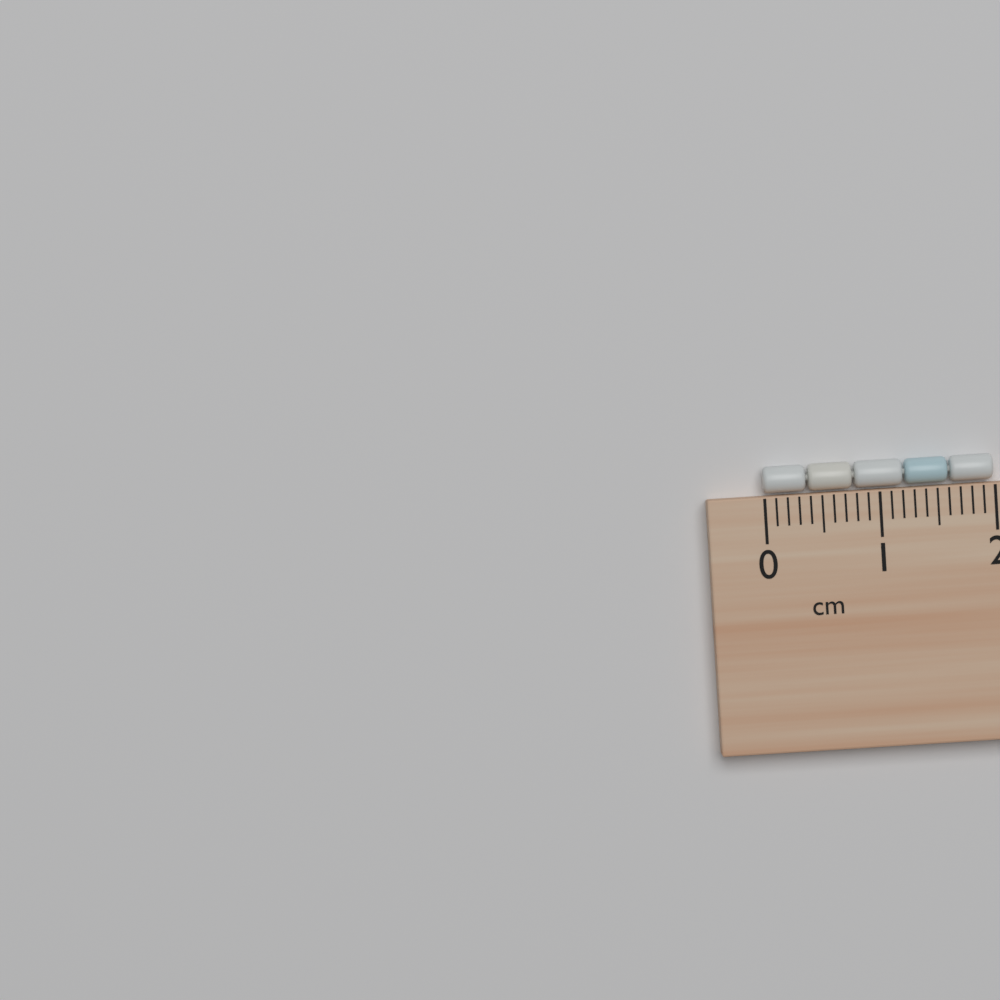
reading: 2.0 cm
